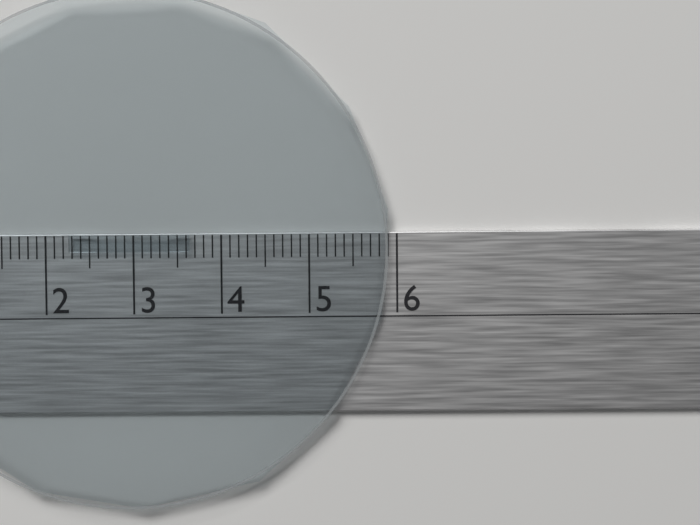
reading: 5.9 cm
